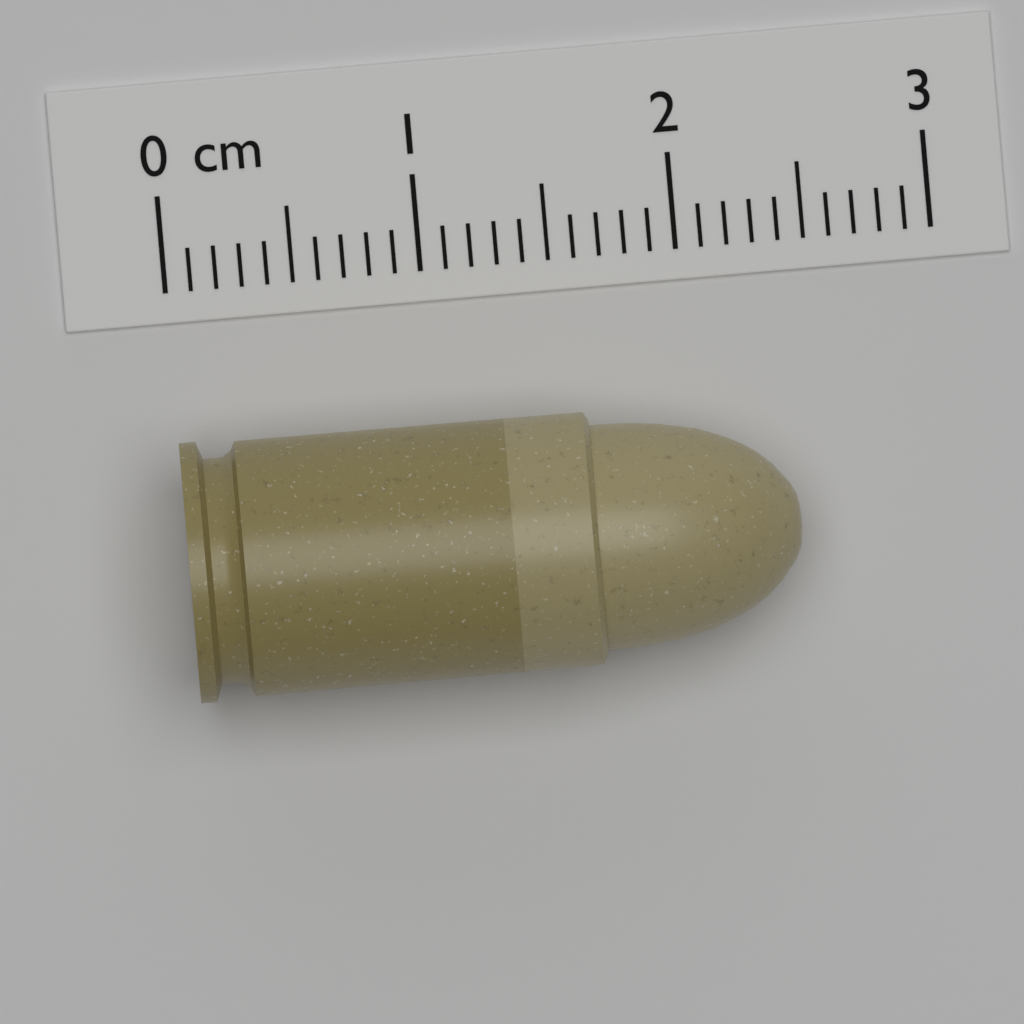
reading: 2.4 cm
